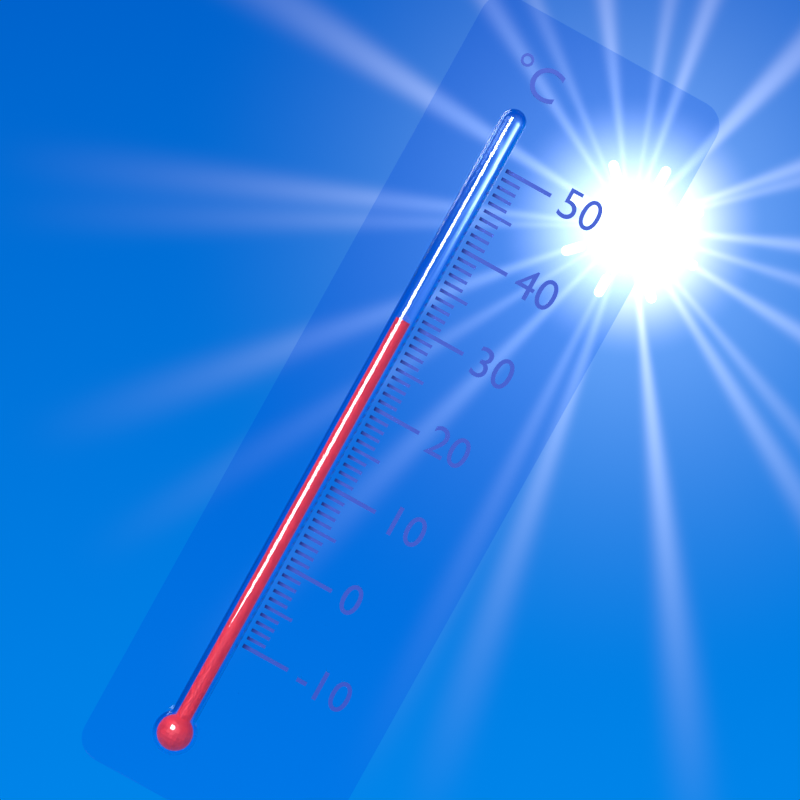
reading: 30 °C
